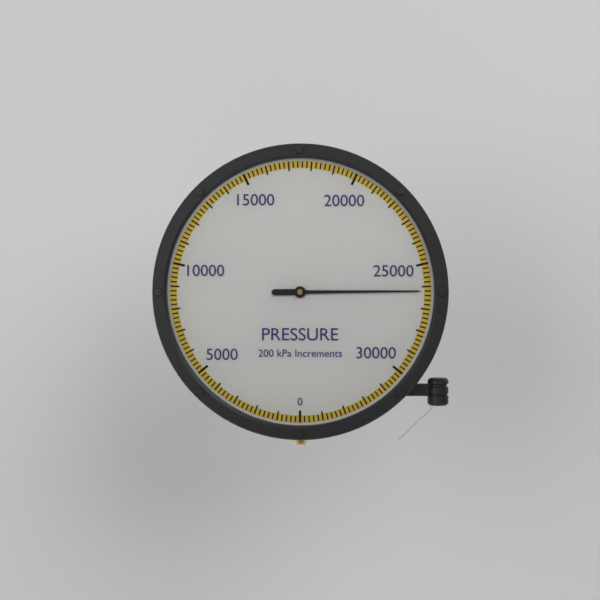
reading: 26200 kPa
